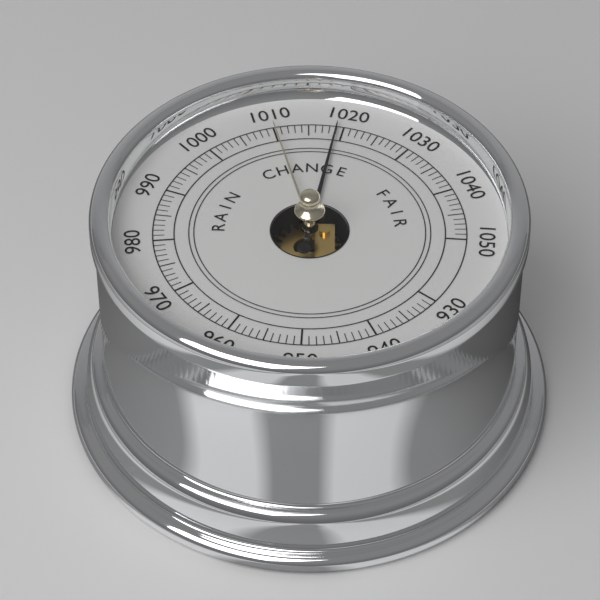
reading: 1019 (no unit)
